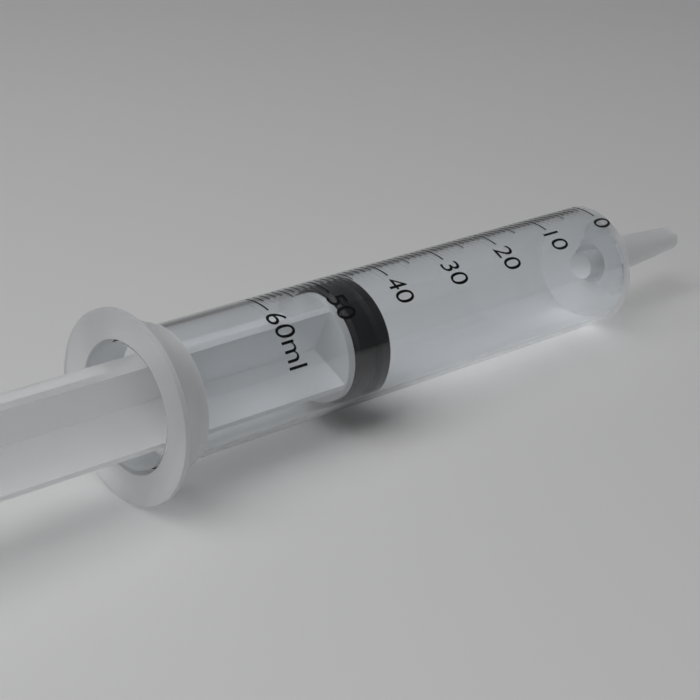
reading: 44 ml
